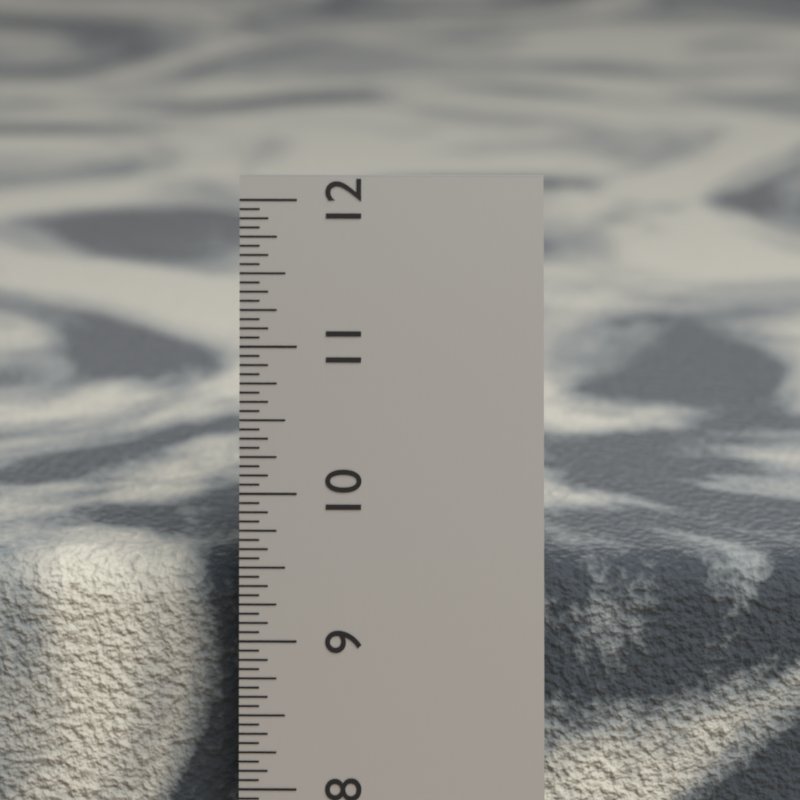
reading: 9.4375 in
